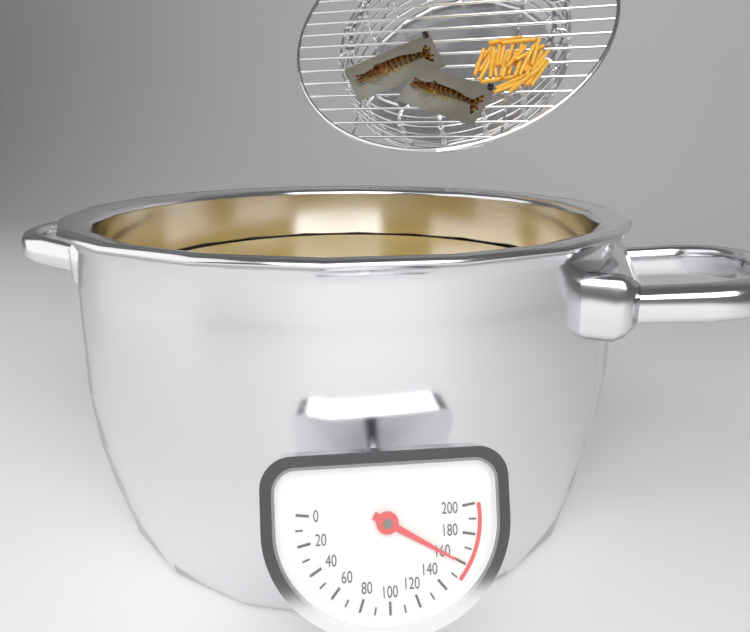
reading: 160 (no unit)
